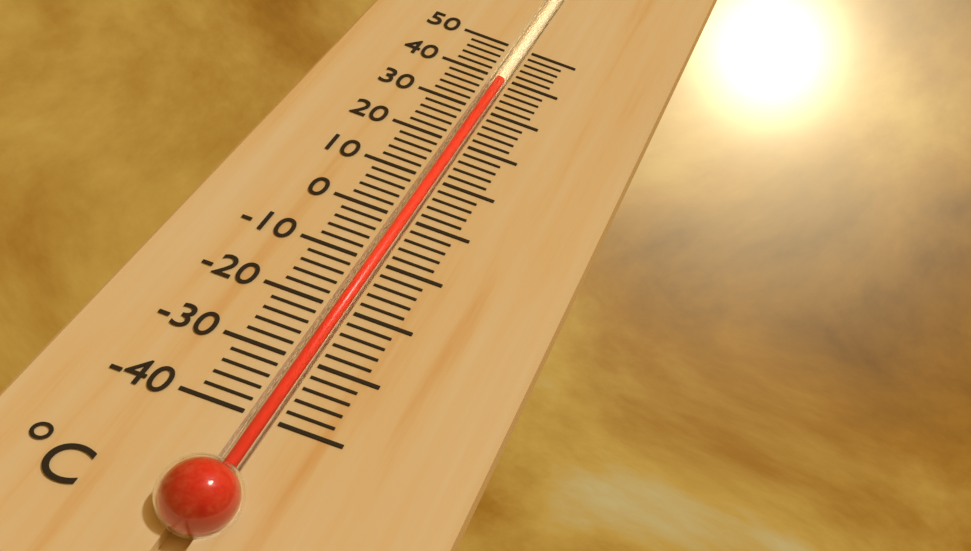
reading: 40 °C
